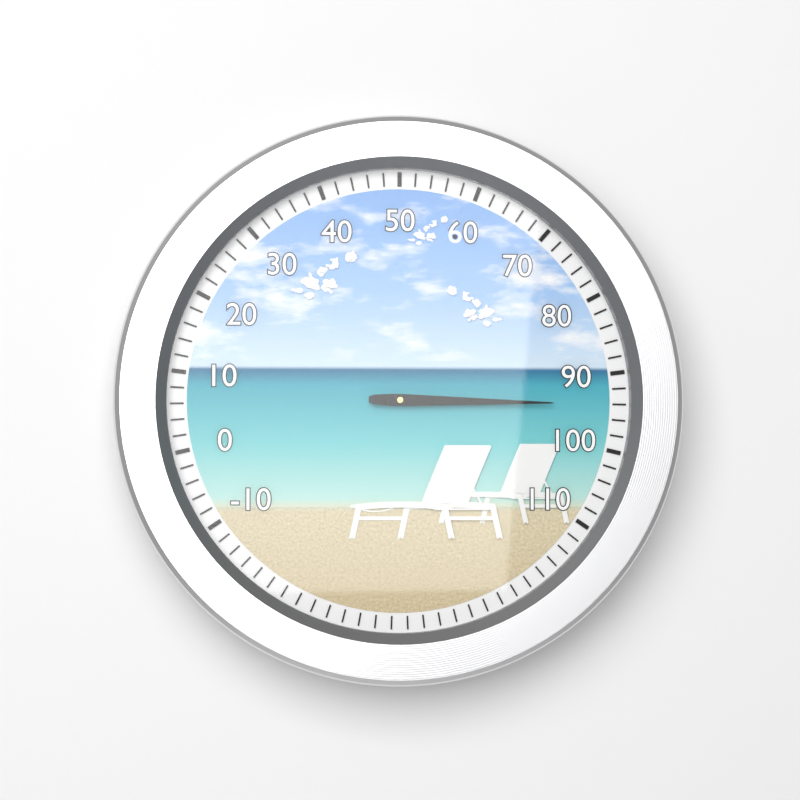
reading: 94 (no unit)
